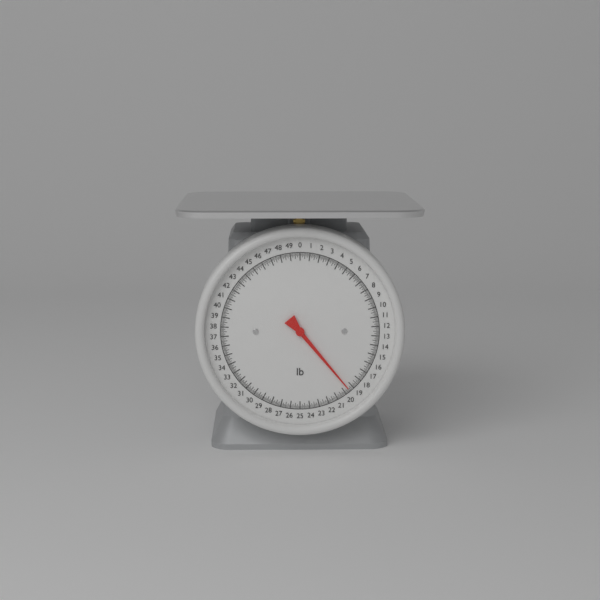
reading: 19.500 lb
